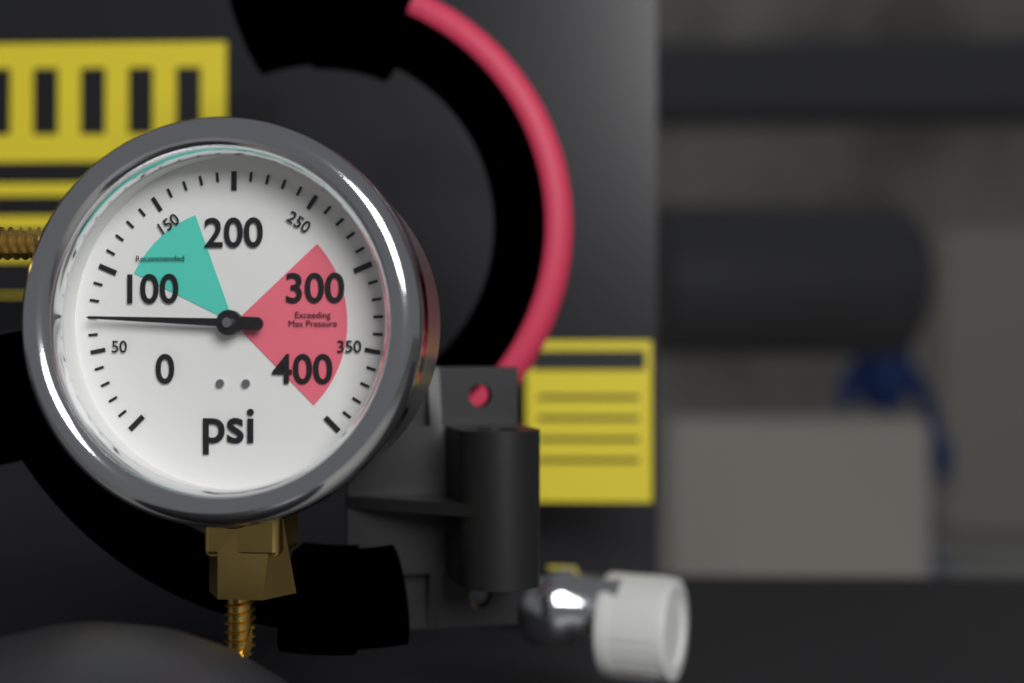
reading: 70 psi
